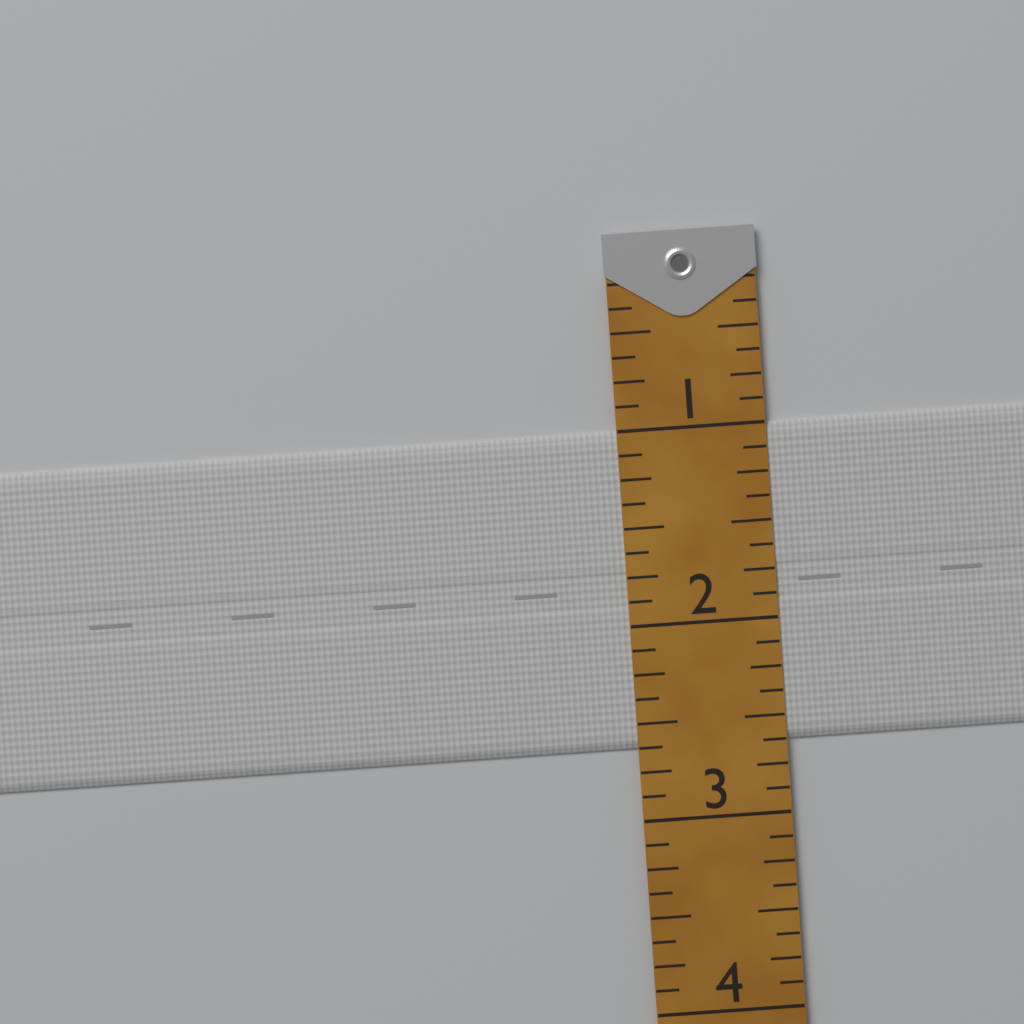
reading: 2.625 (no unit)
